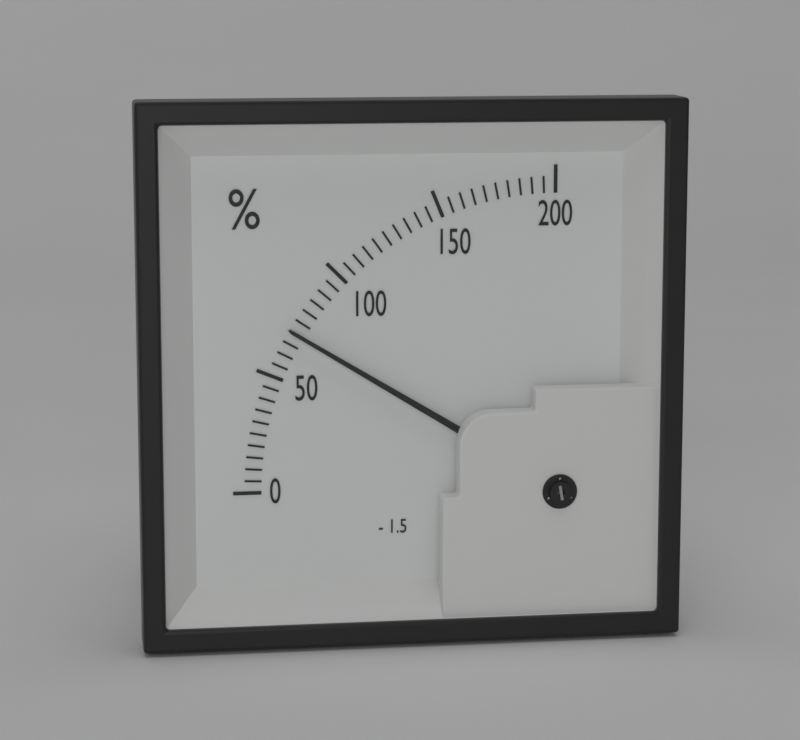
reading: 70 %
